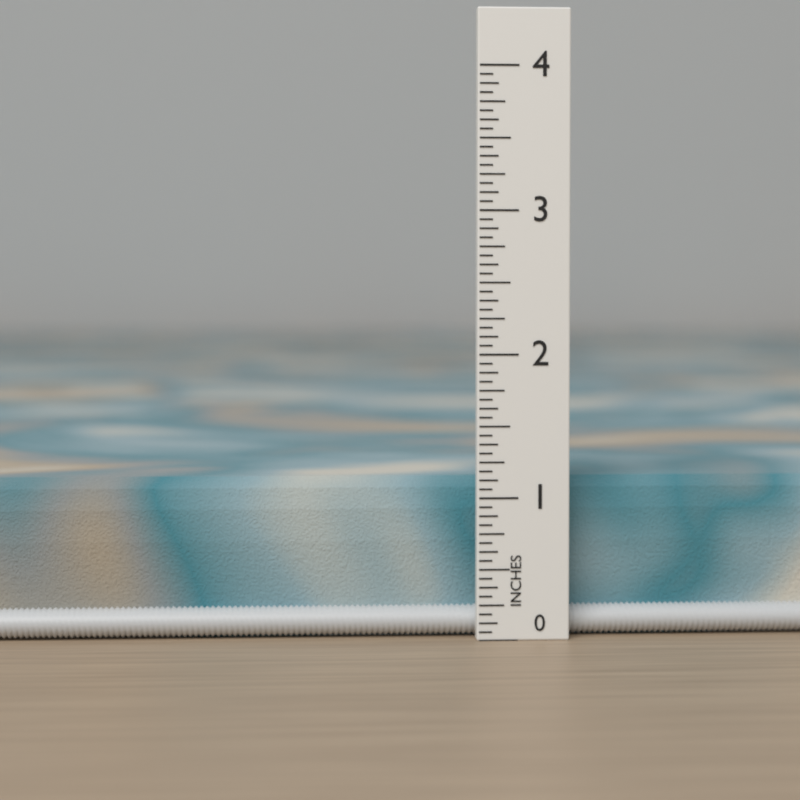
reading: 1.1250 in
